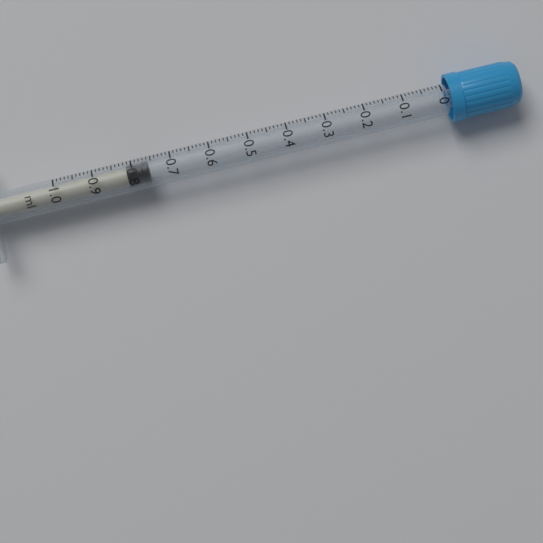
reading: 0.76 ml
